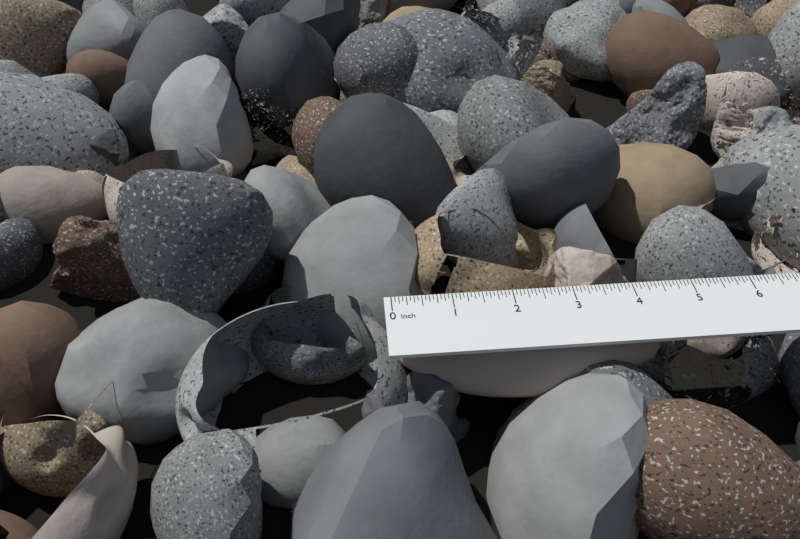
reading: 4.4375 in
